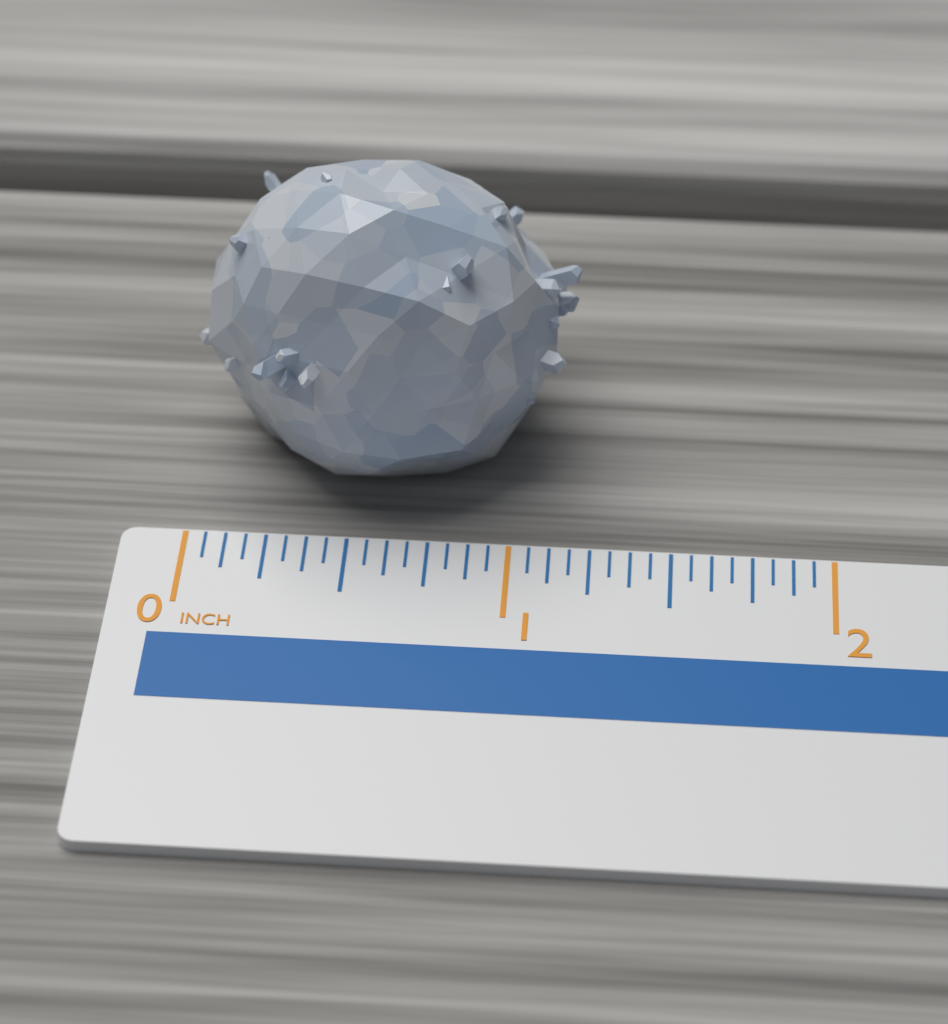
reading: 1.1875 inch
